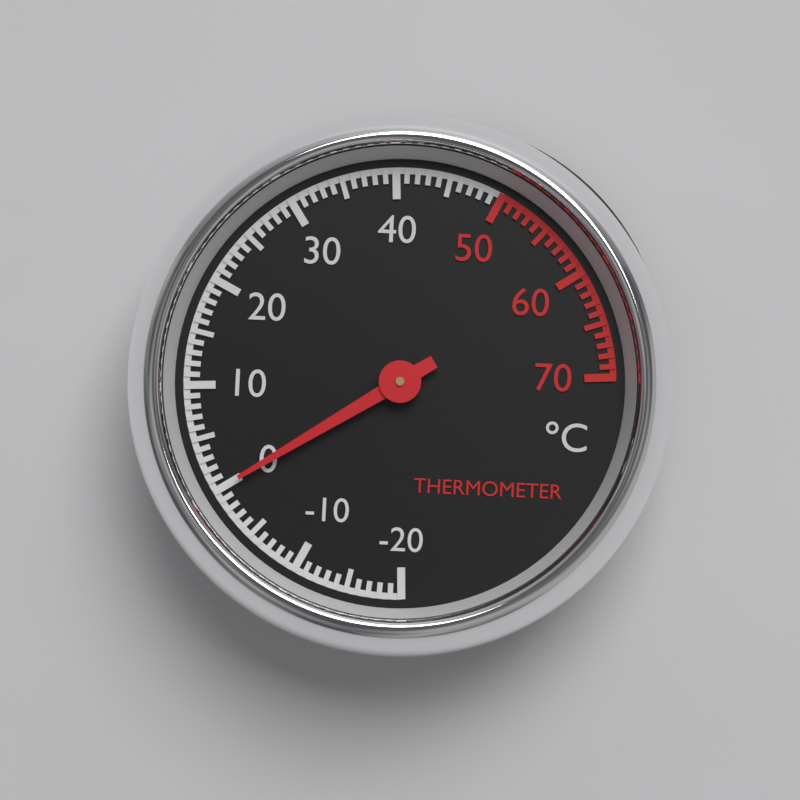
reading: 0 °C
